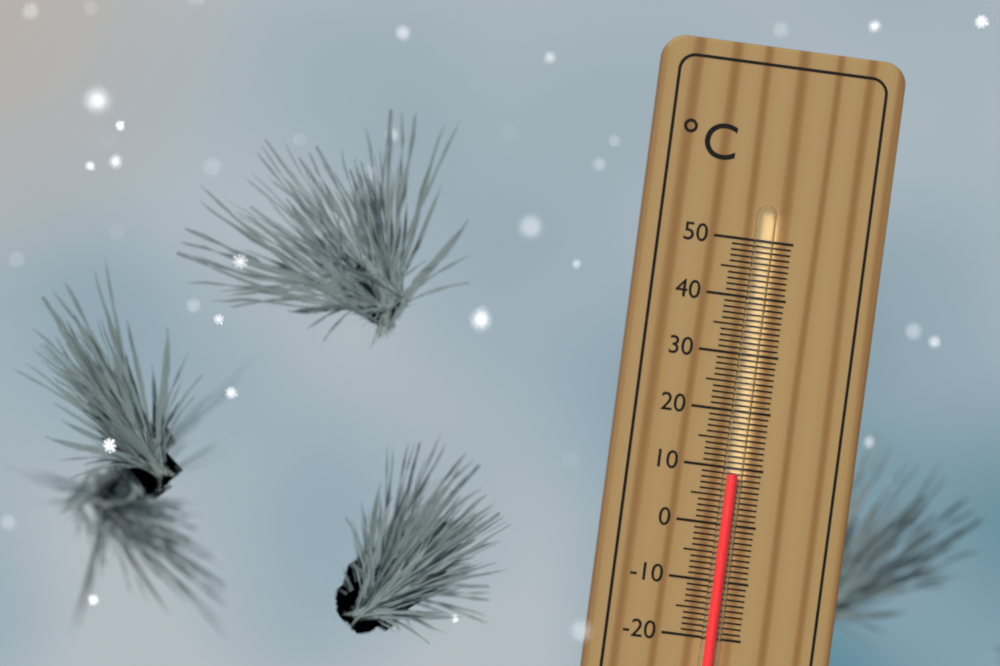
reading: 9 °C
